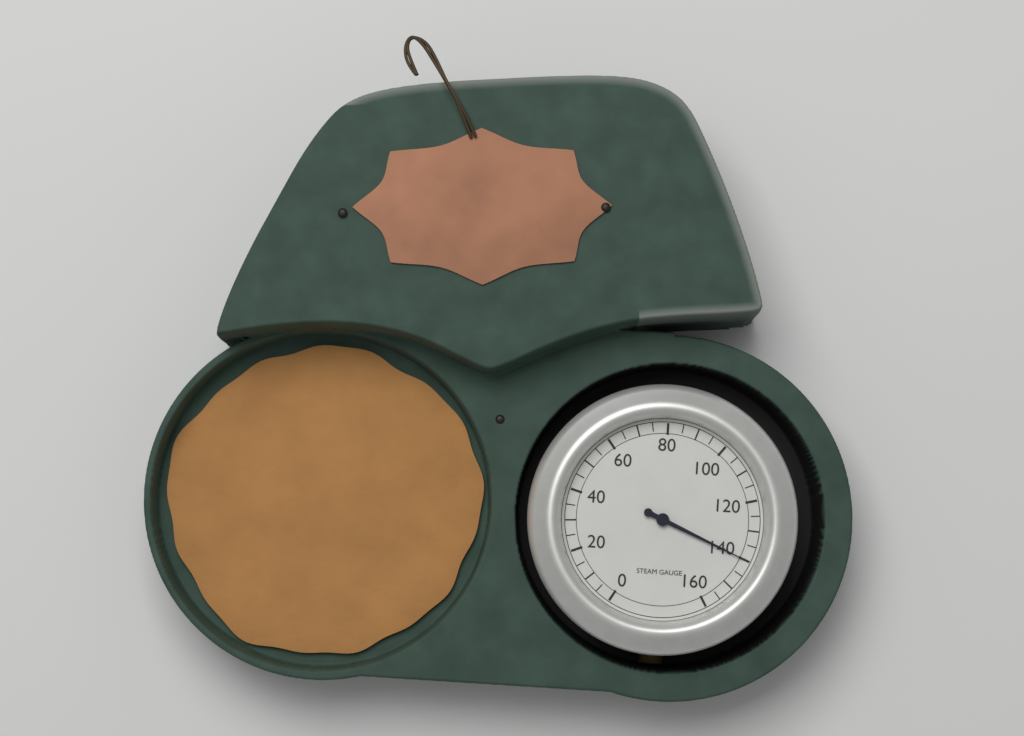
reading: 140 (no unit)
